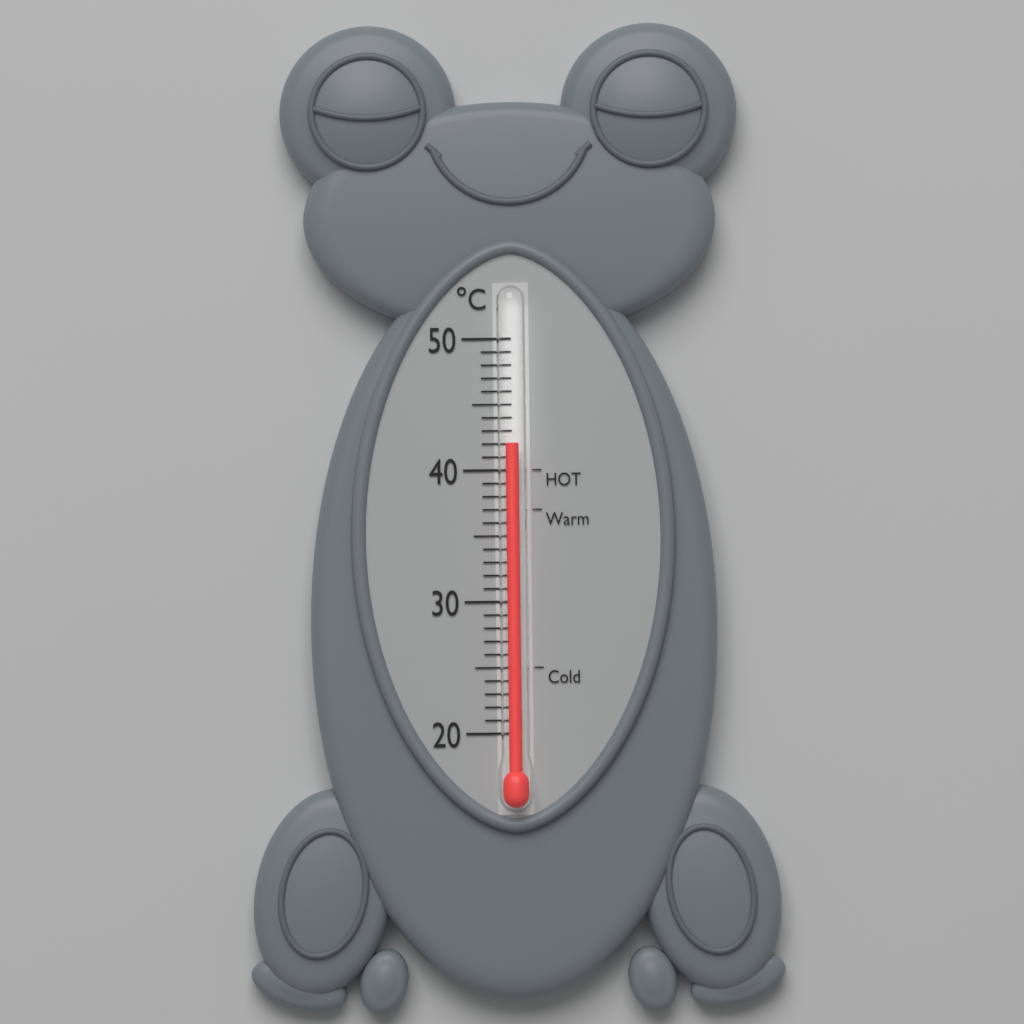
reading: 42 °C
